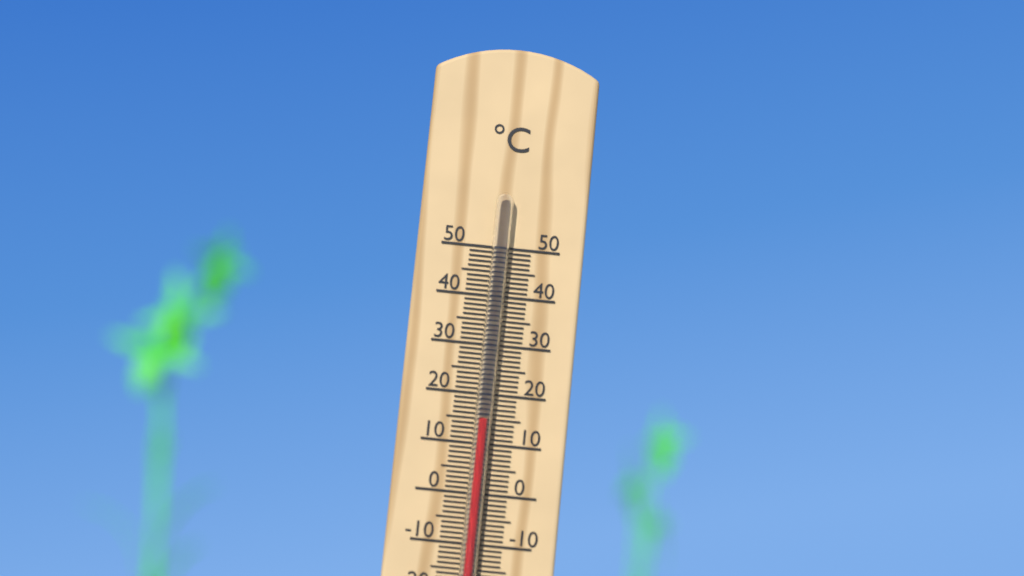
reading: 15 °C
